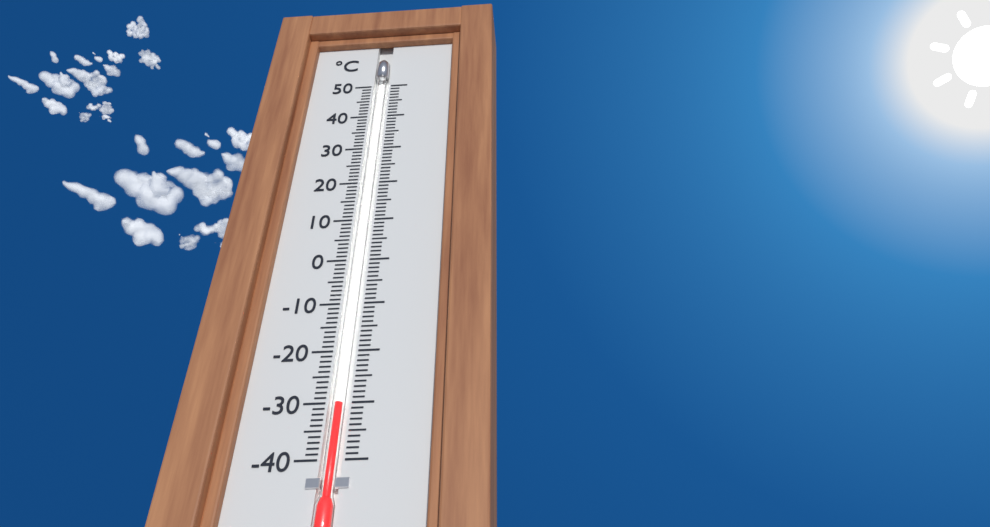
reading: -30 °C
